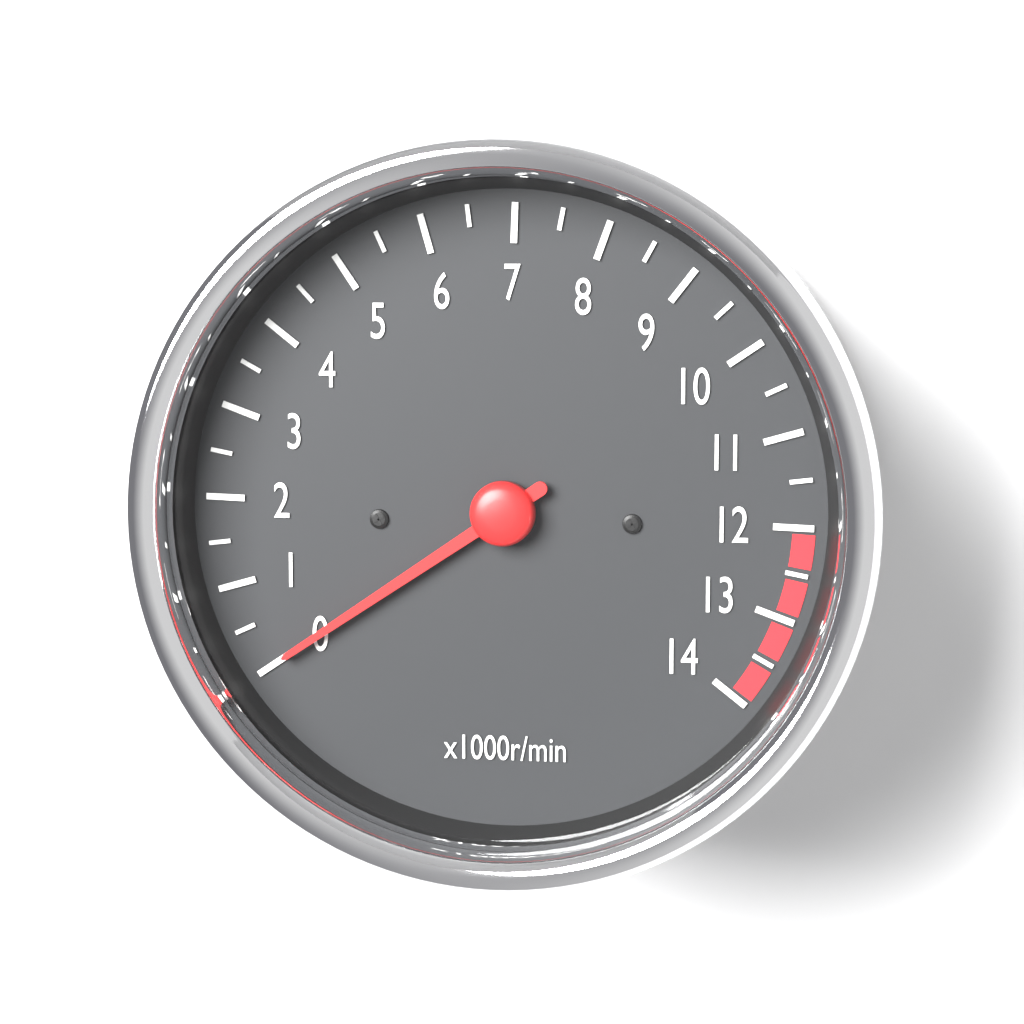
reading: 0 r/min
